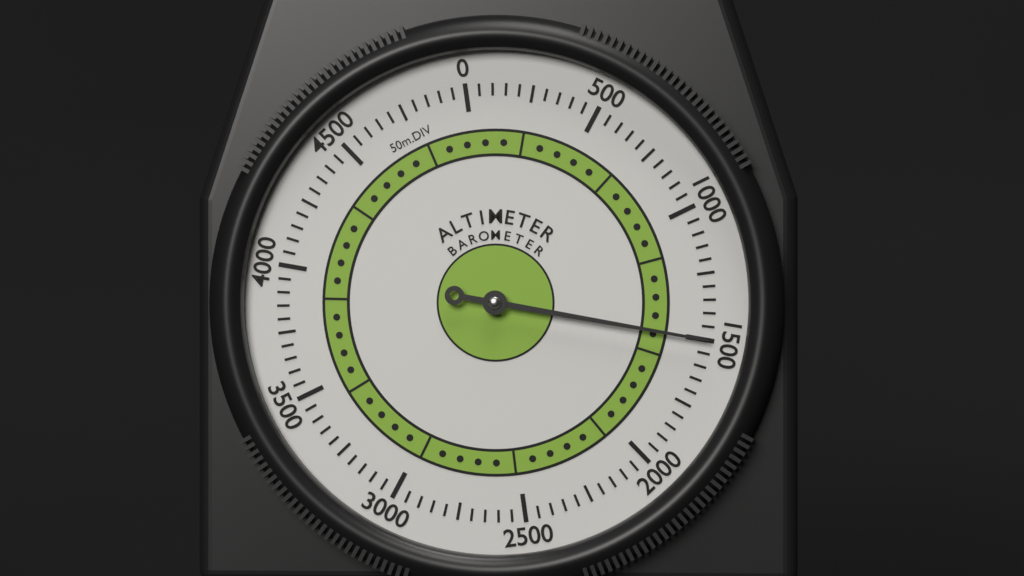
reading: 1500 m
